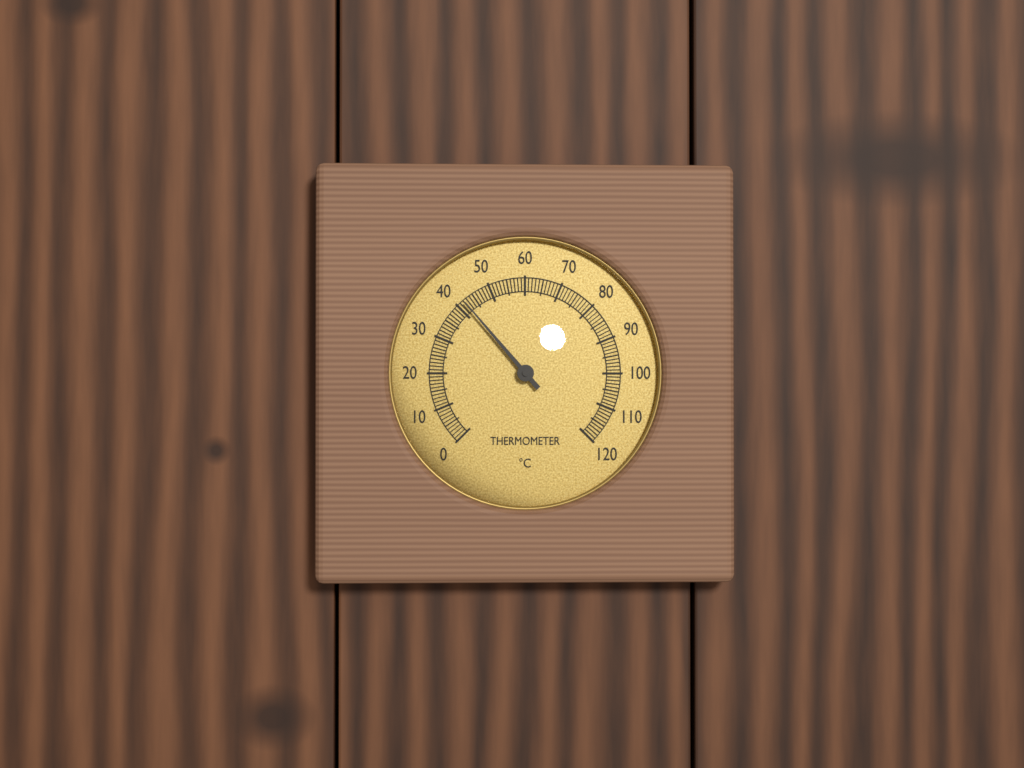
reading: 42 °C
